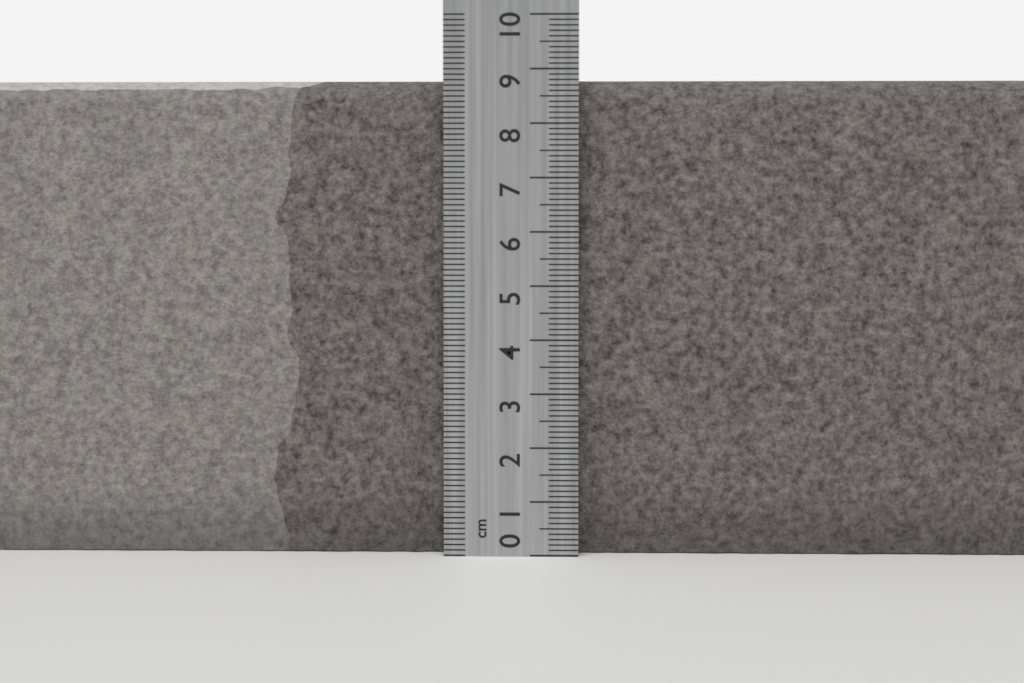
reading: 8.8 cm
